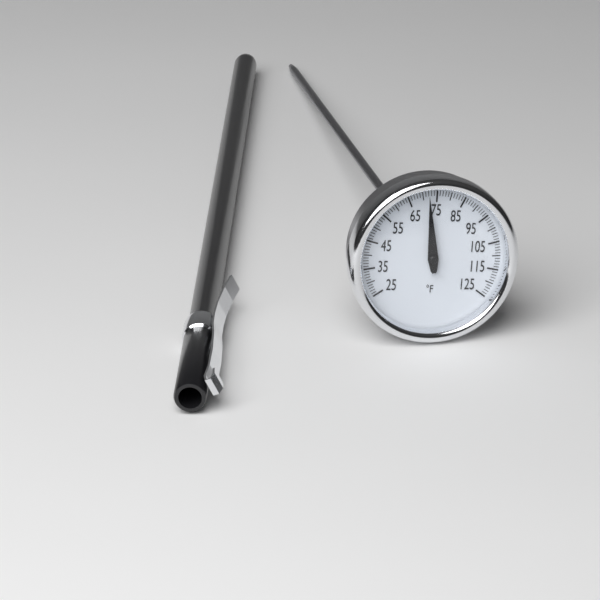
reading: 72 °F
